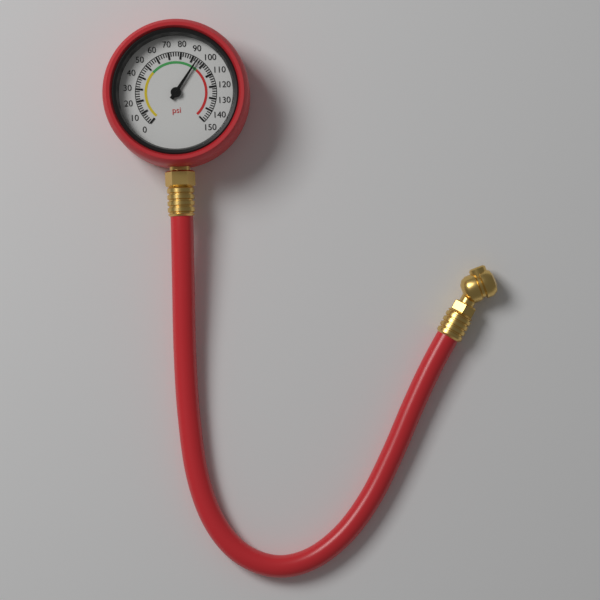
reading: 94 psi
